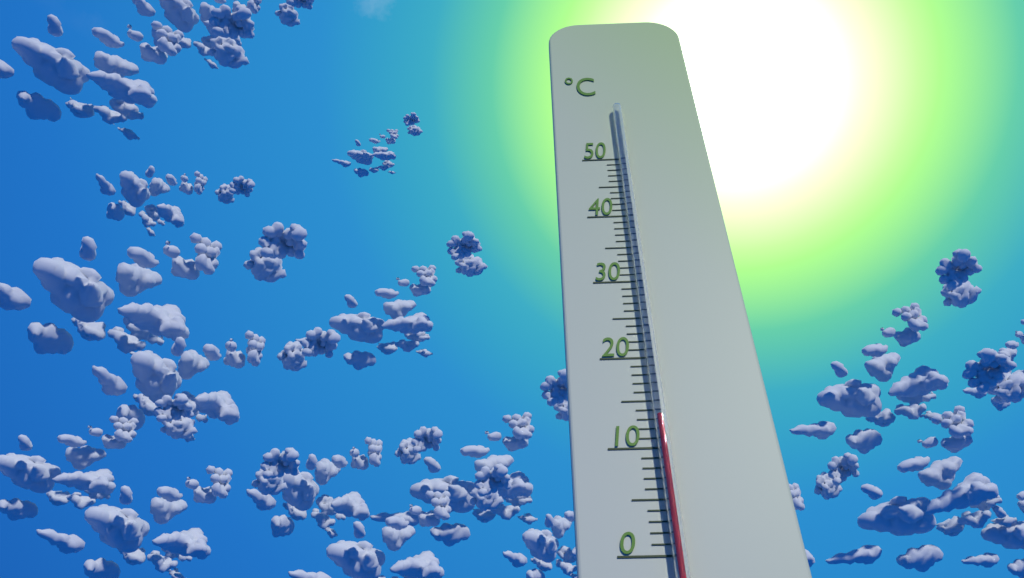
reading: 13 °C
